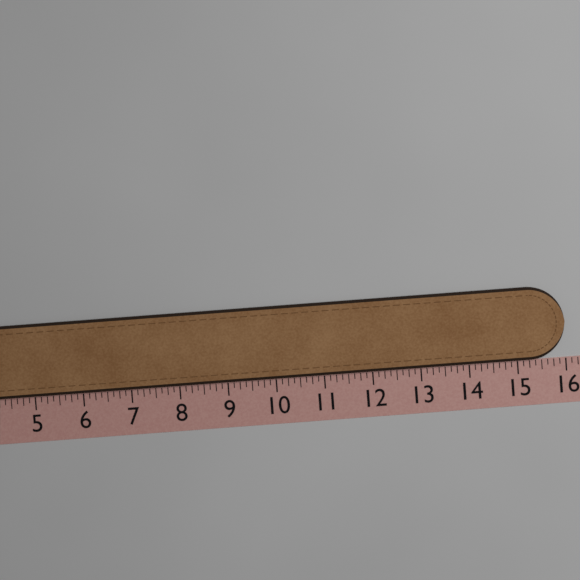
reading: 16.000 (no unit)
